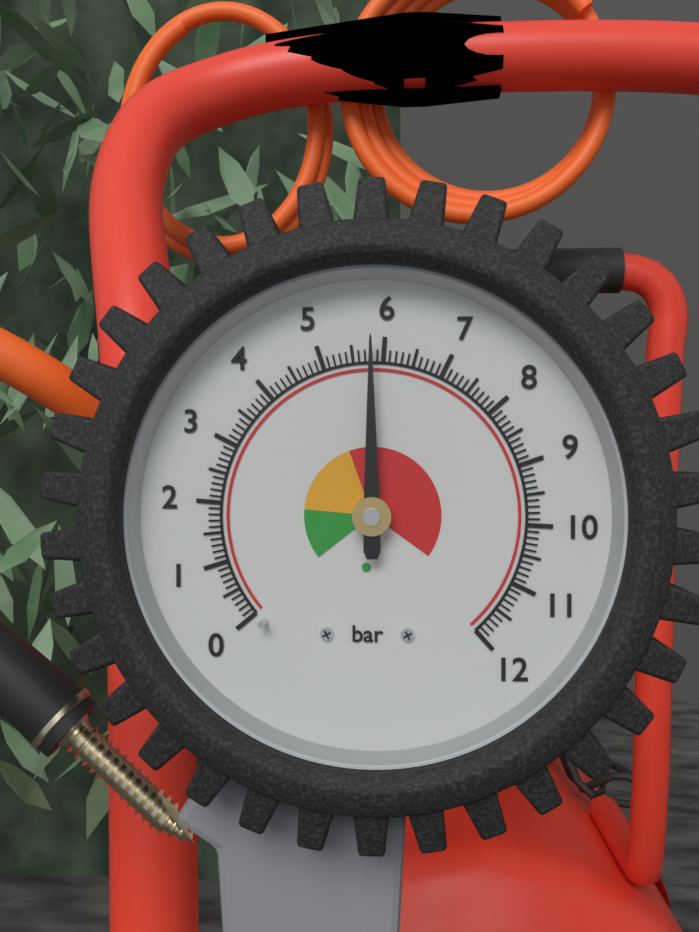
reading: 5.8 bar
